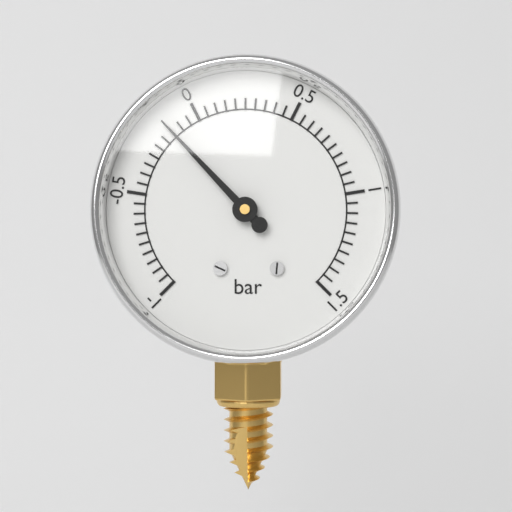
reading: -0.15 bar
